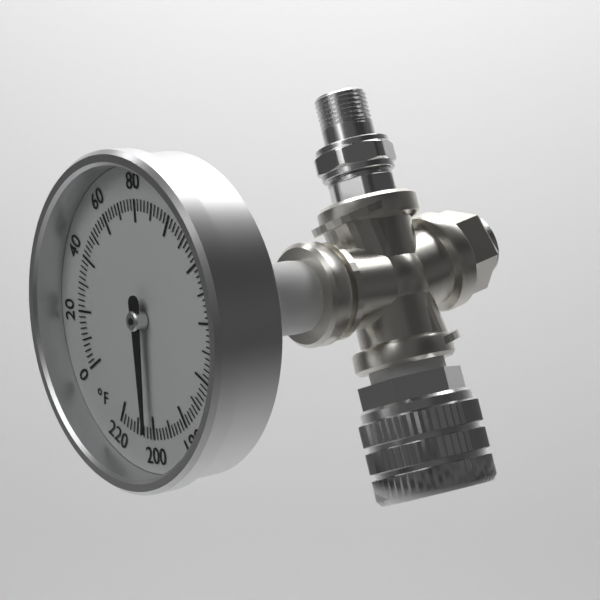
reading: 202 °F
